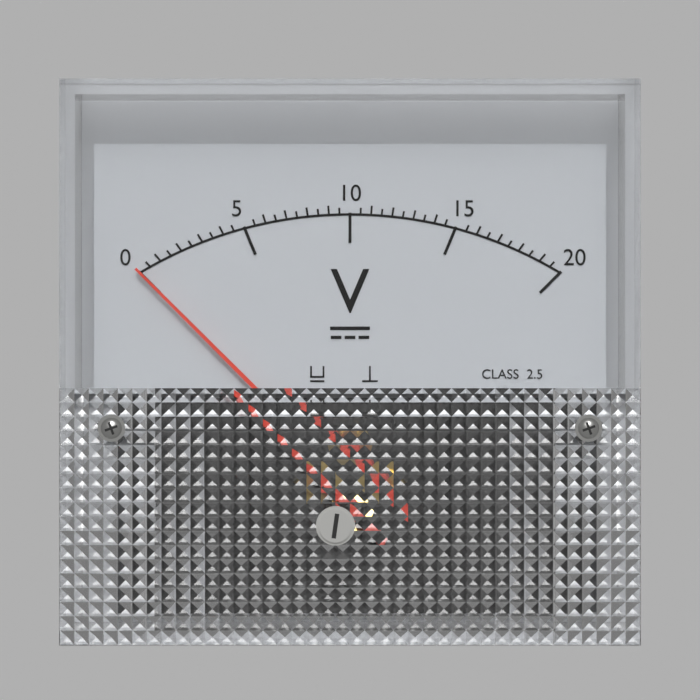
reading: 0.0 V
